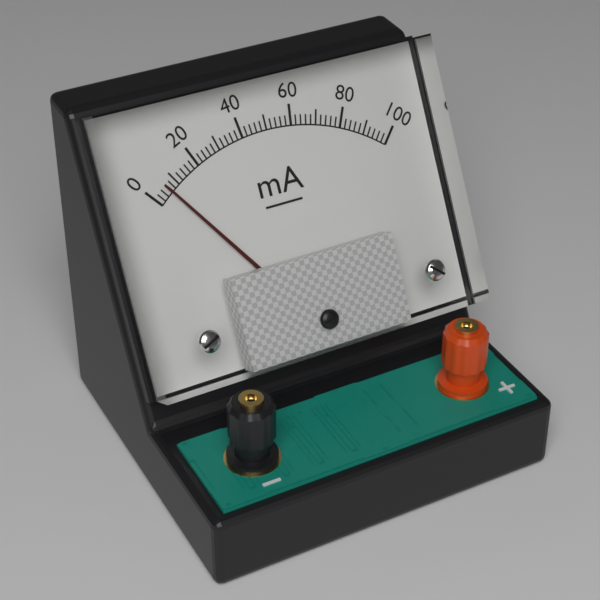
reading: 6 mA
